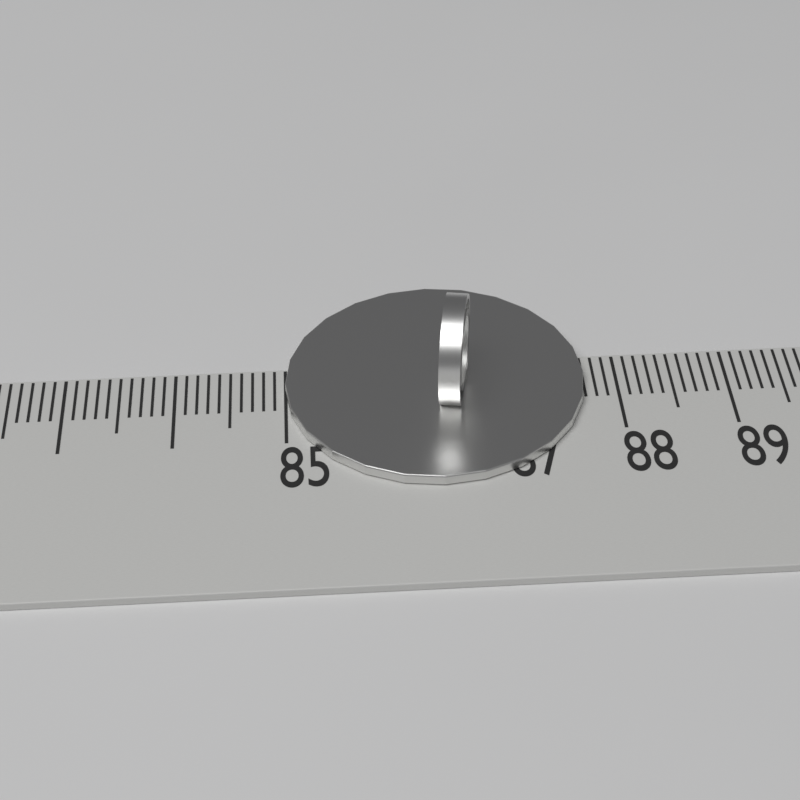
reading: 87.7 (no unit)
